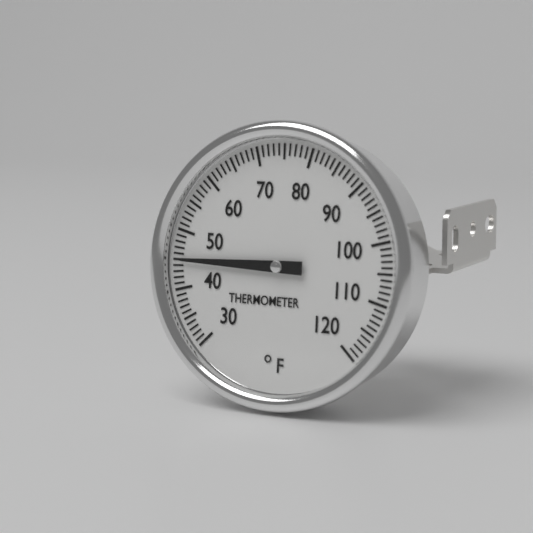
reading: 45 °F
